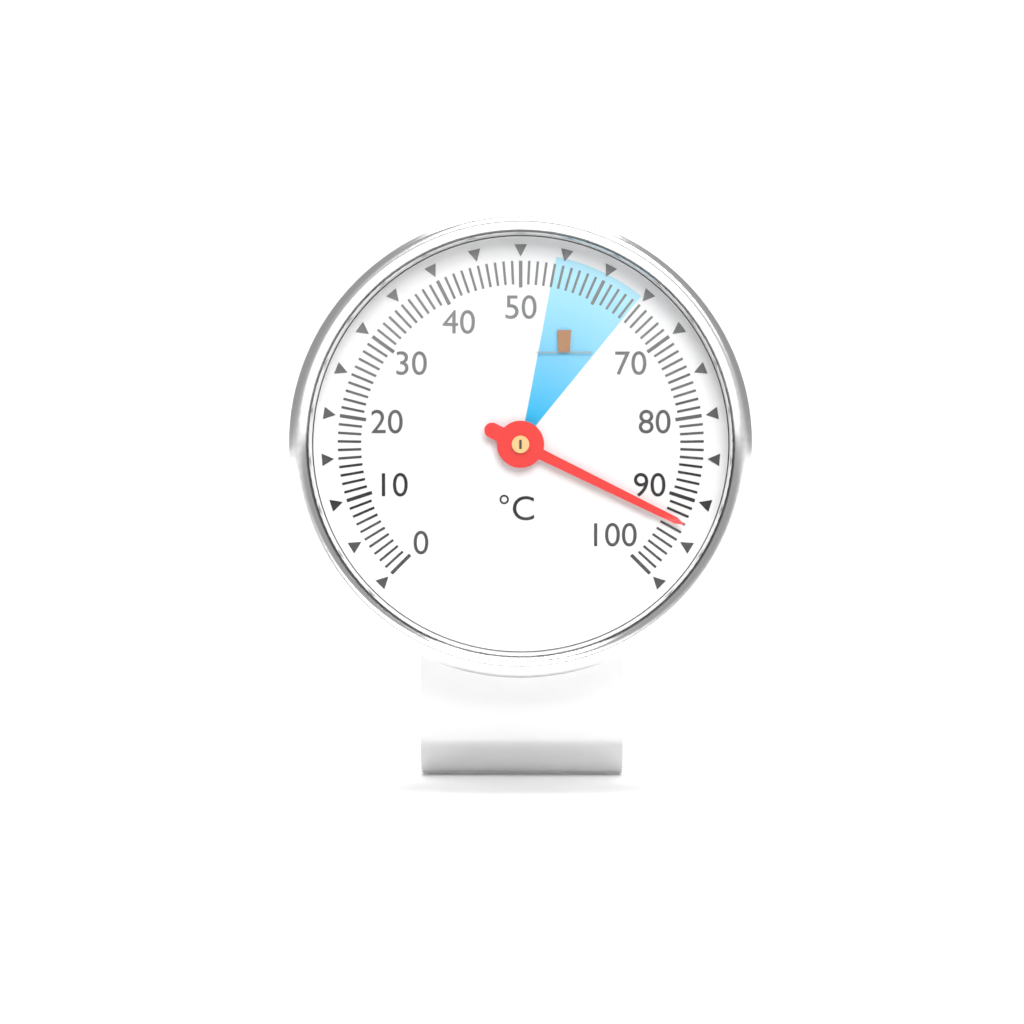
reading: 93 °C
